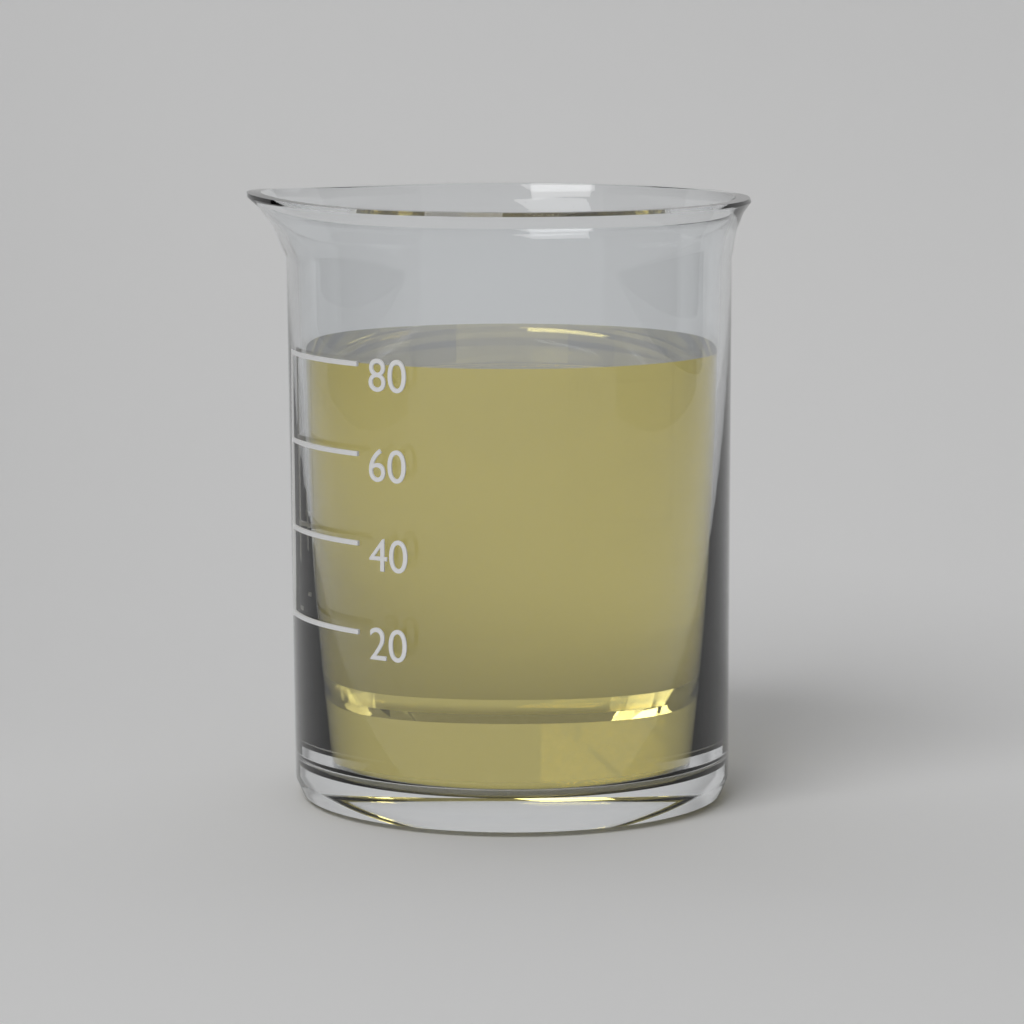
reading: 80 (no unit)
